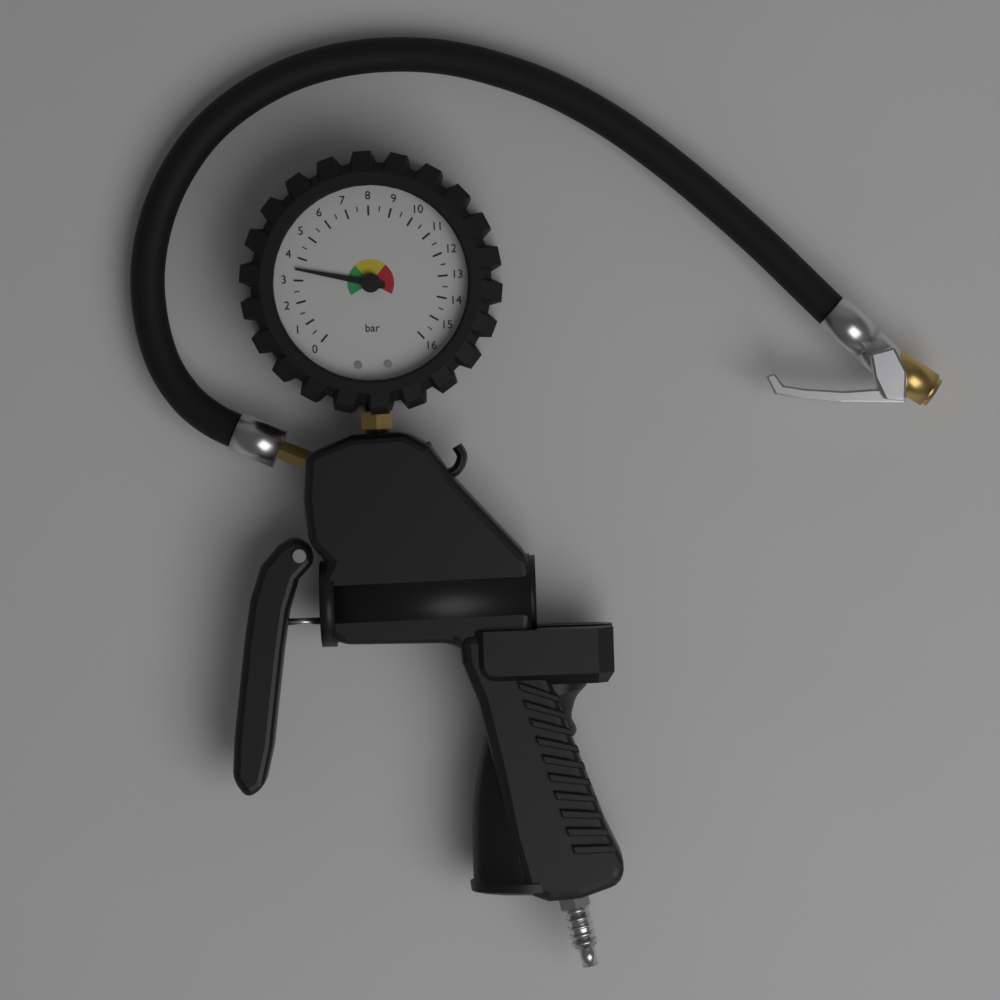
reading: 3.5 bar
